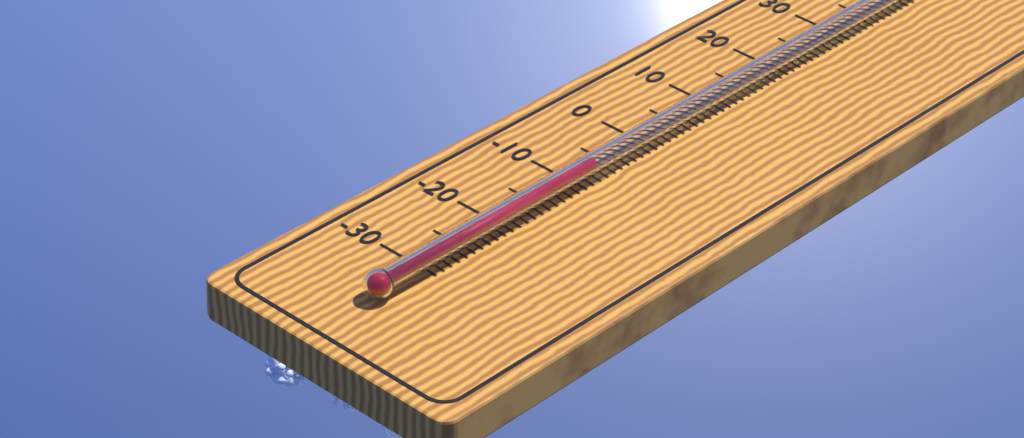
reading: -8 °C
